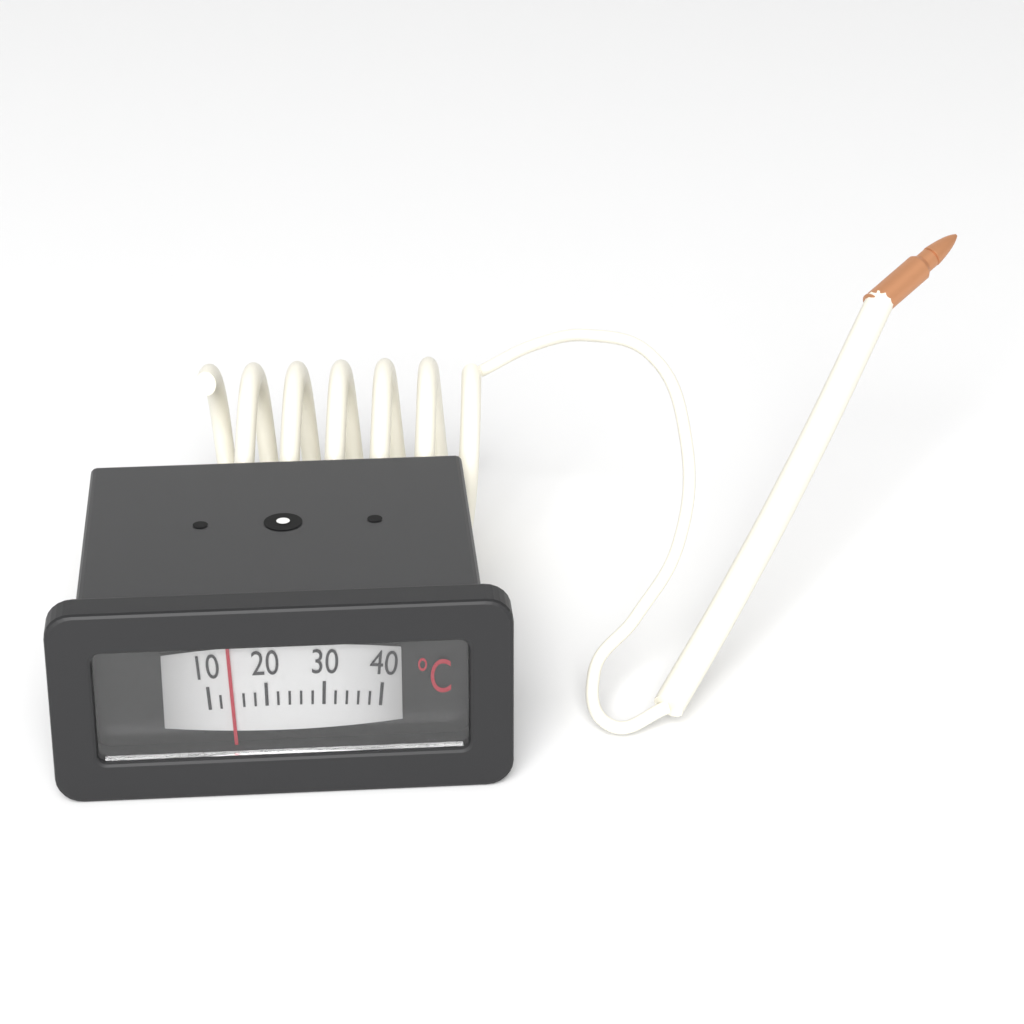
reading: 14 °C
